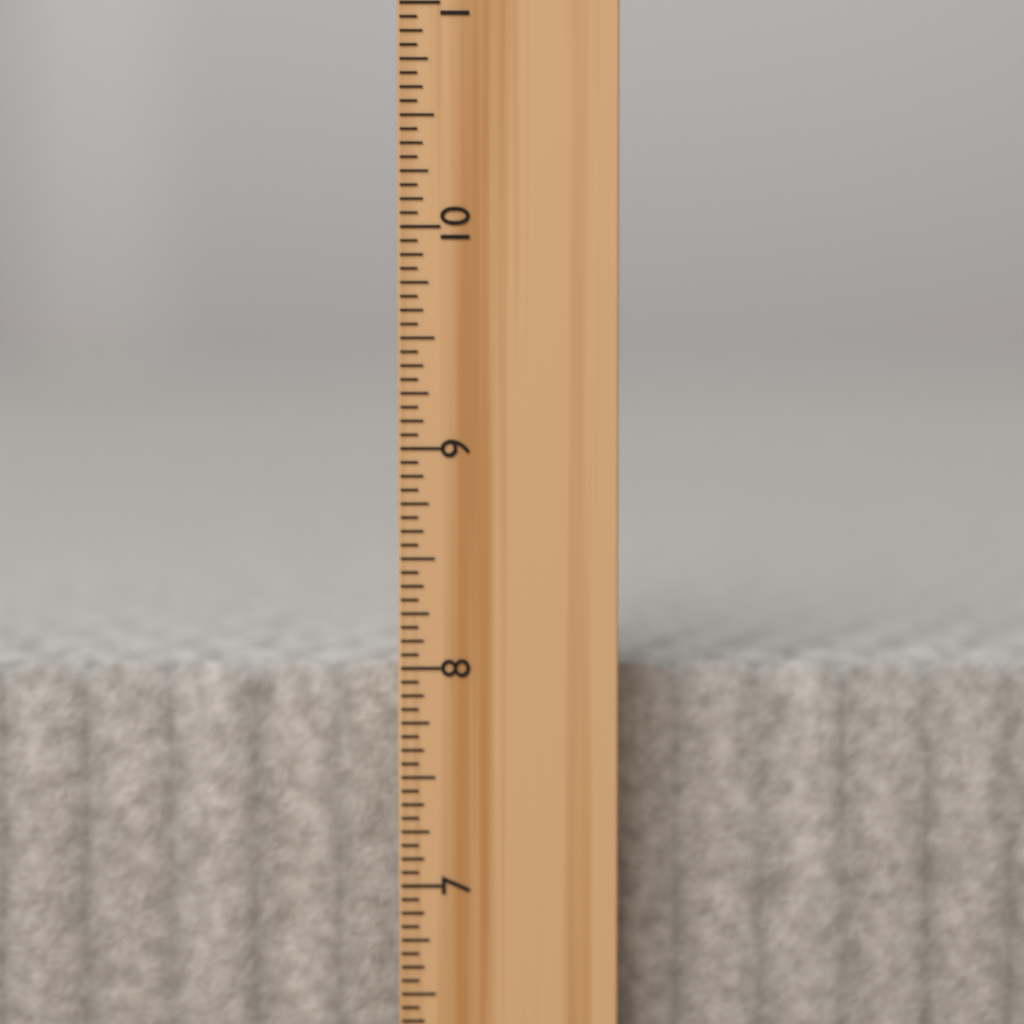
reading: 8.0000 inch
